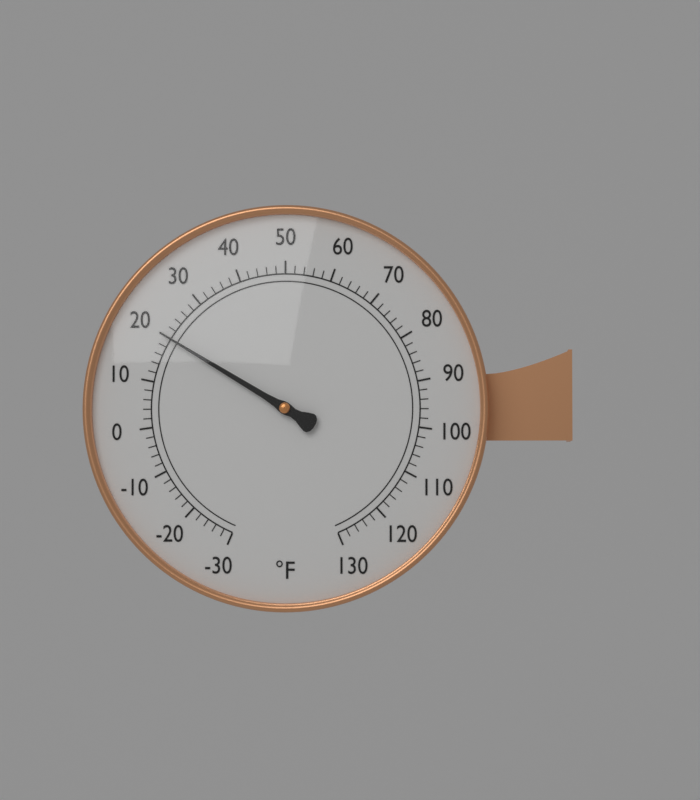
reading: 20 °F
